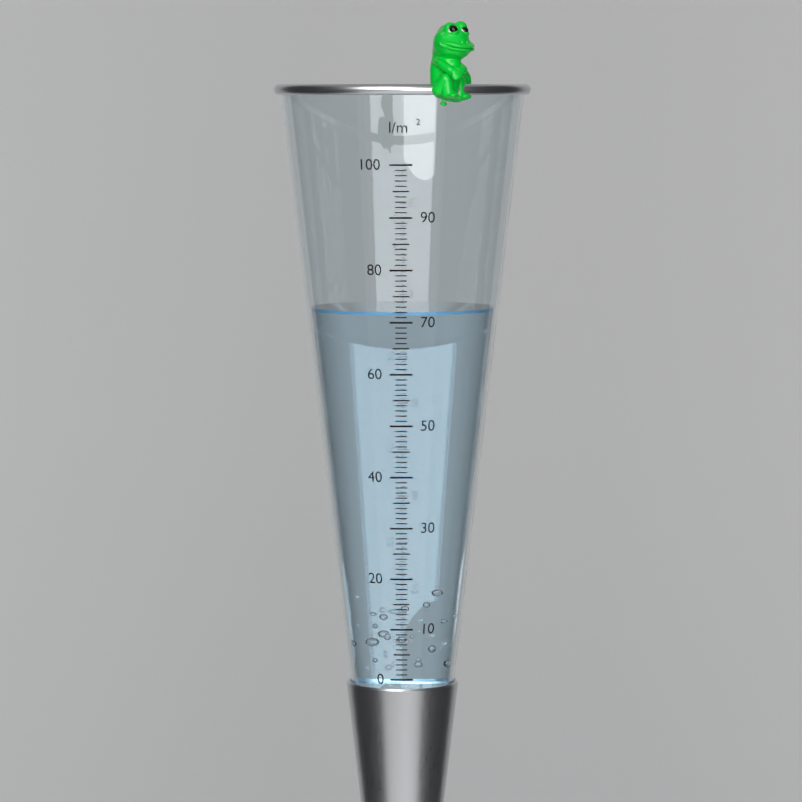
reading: 72 l/m²
